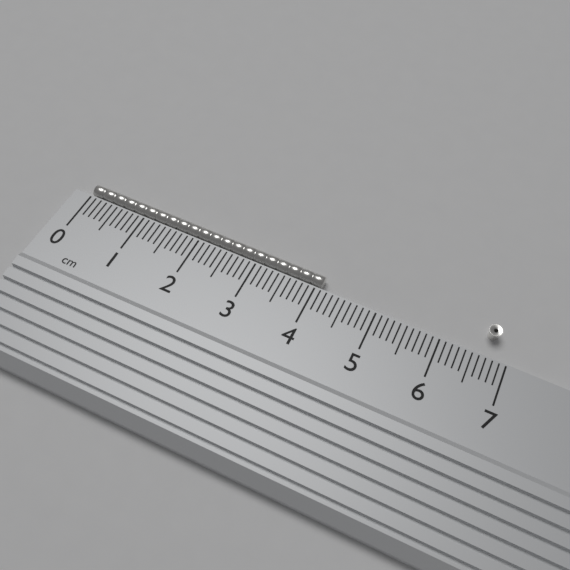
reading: 4.1 cm
